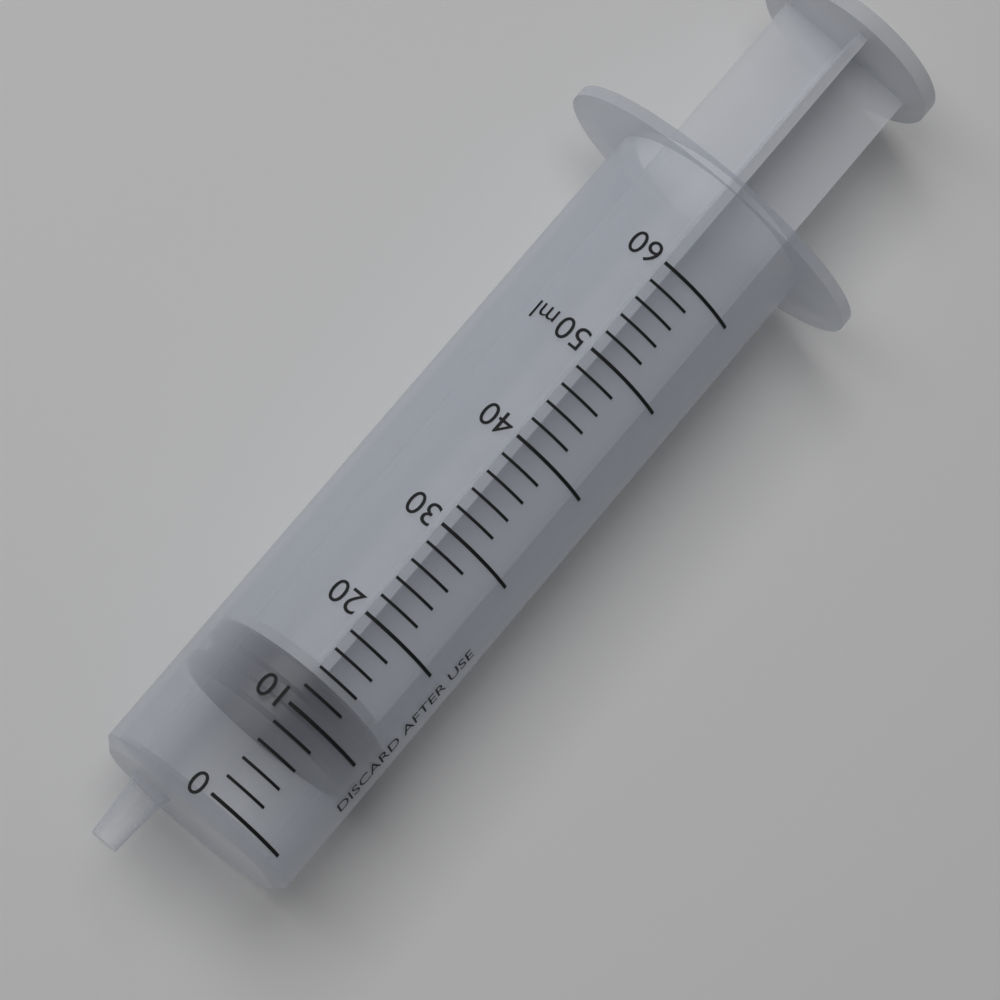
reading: 8 ml
